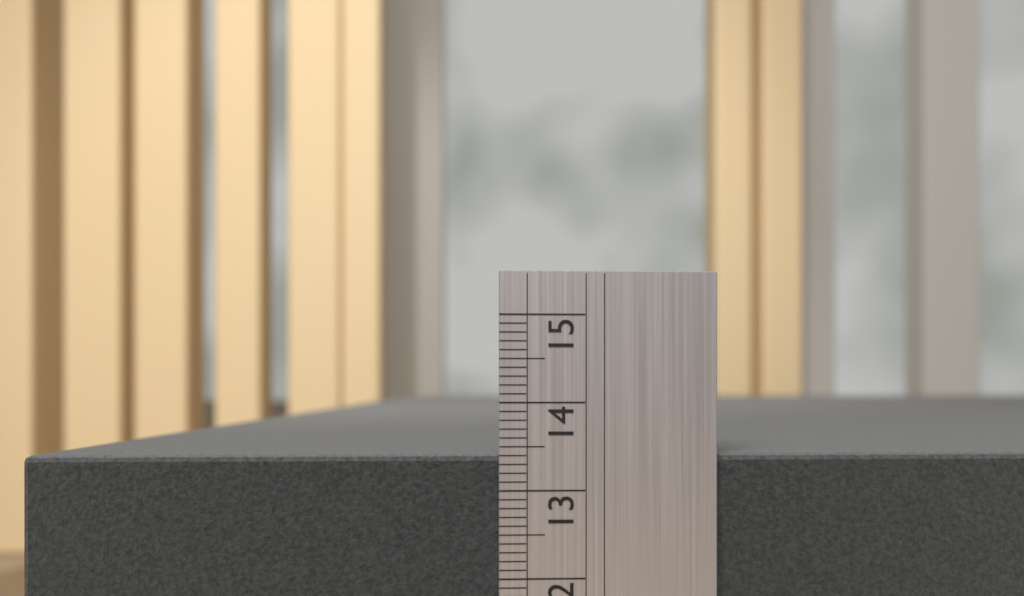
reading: 13.4 (no unit)
